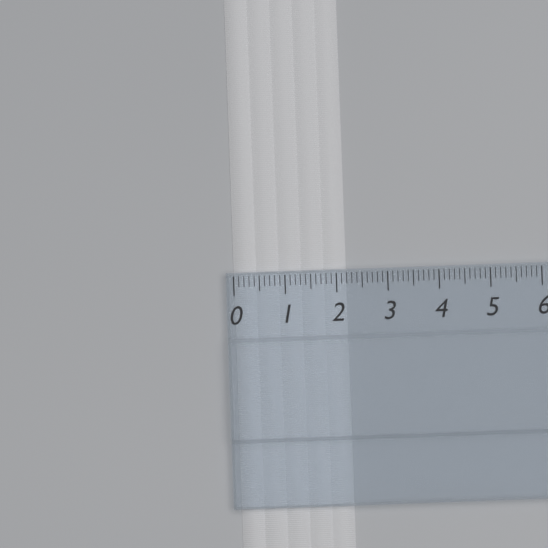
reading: 2.2 (no unit)
